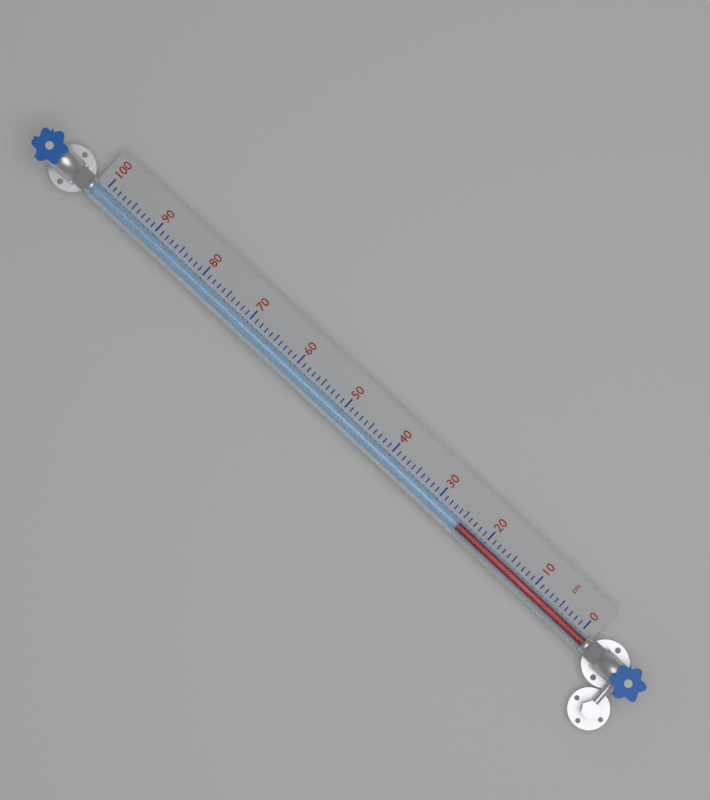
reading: 25 cm
